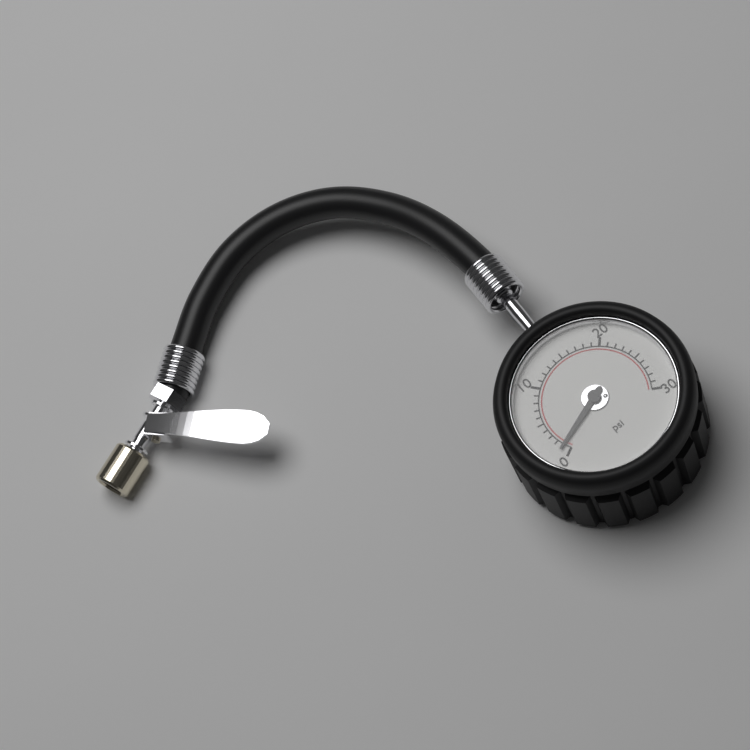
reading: 1 psi
